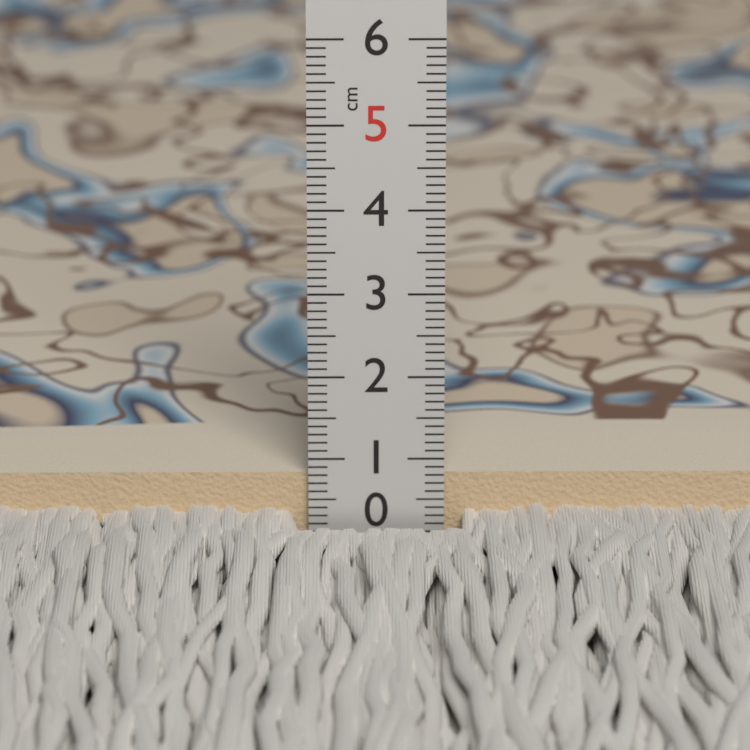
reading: 0.8 cm
